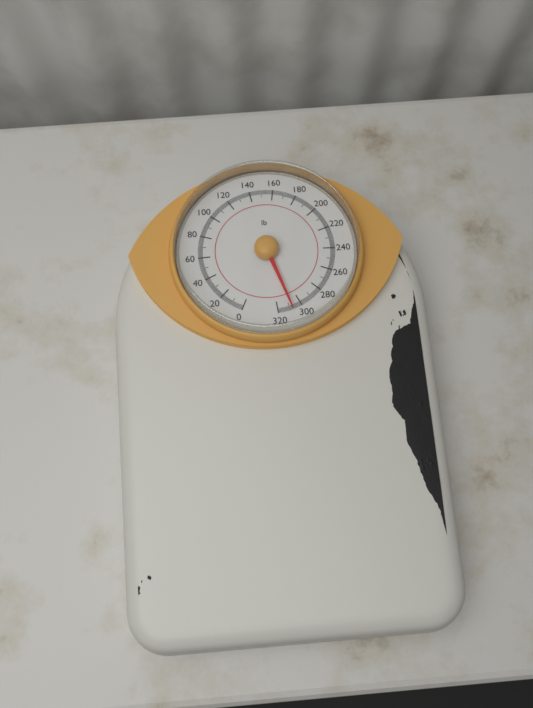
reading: 308 lb
